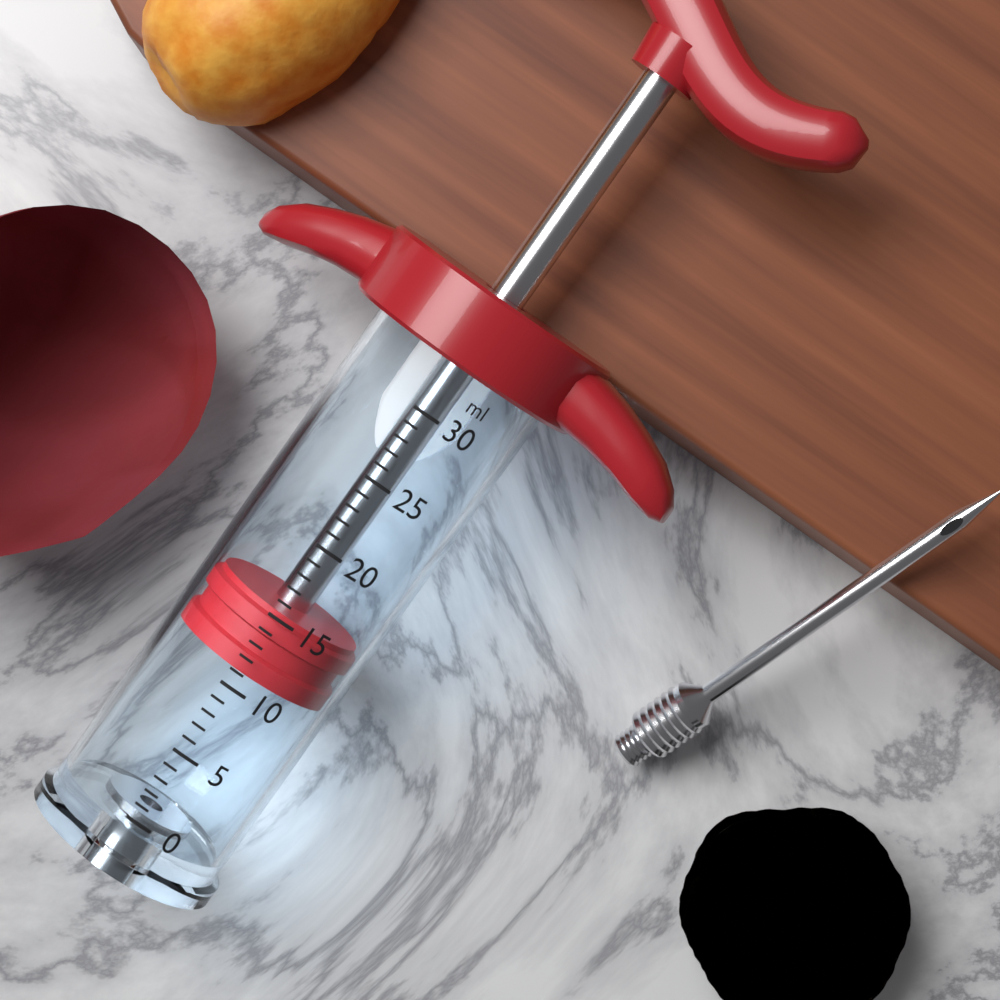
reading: 11 ml
